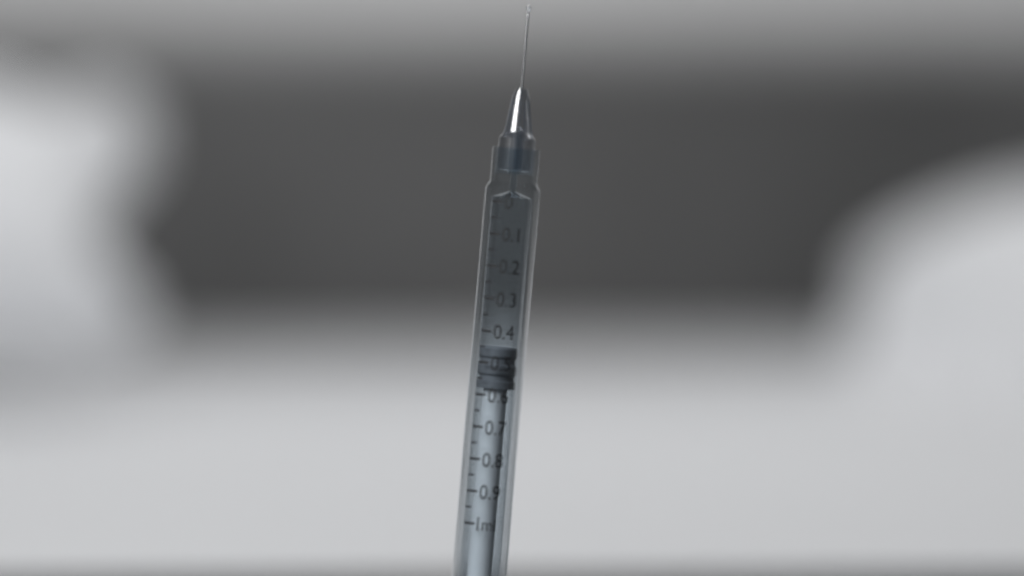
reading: 0.45 ml
